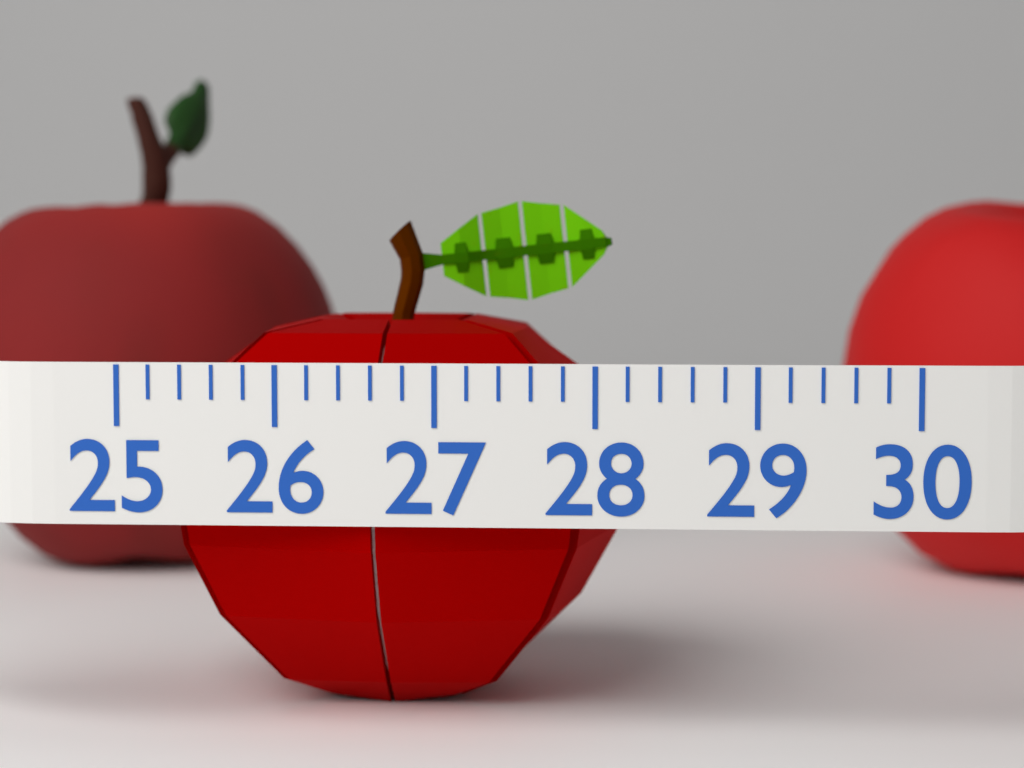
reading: 28.2 (no unit)
